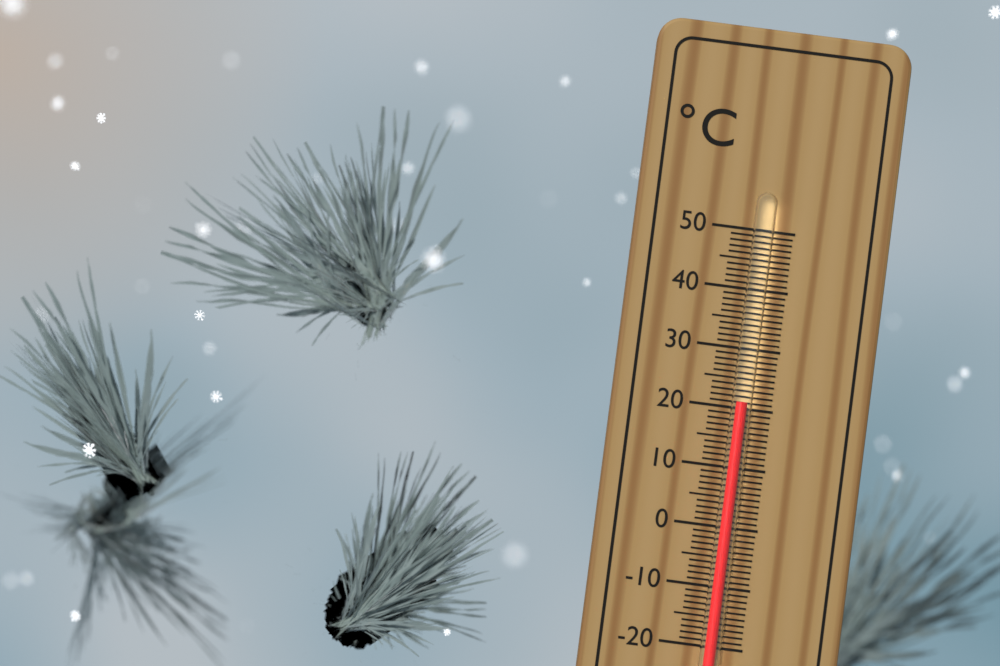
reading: 21 °C
